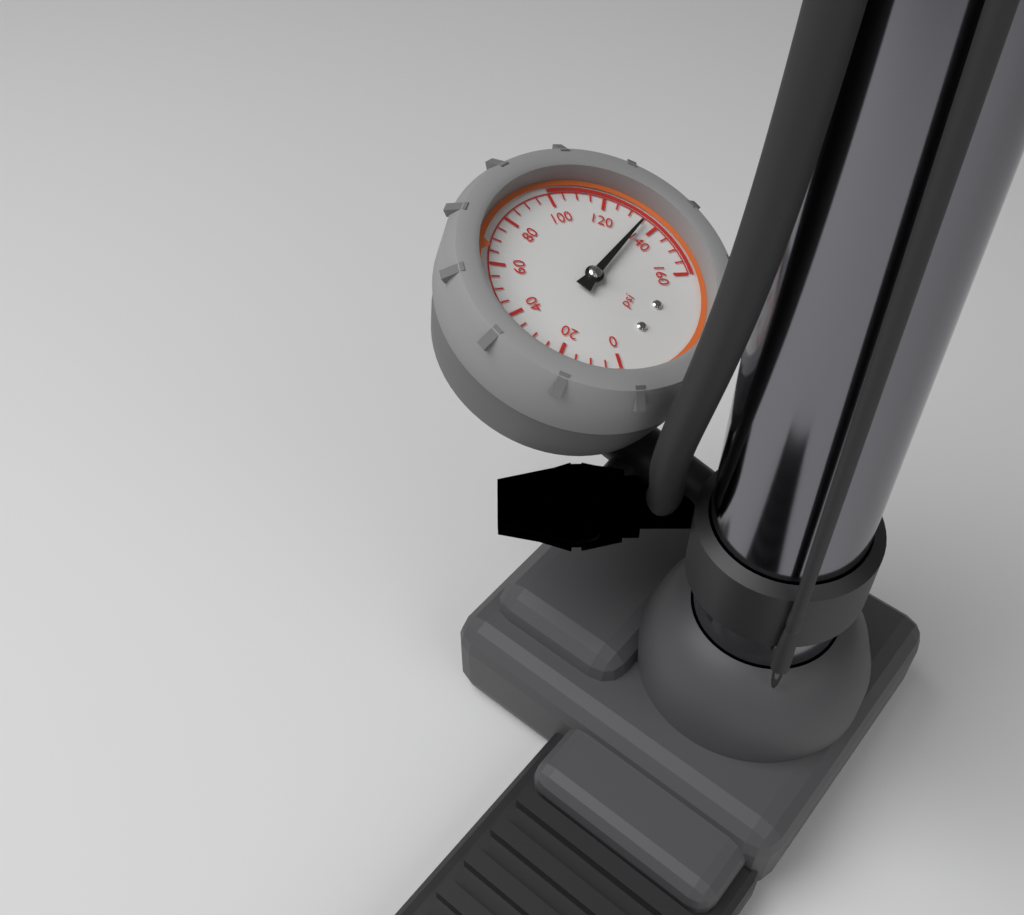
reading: 135 psi
